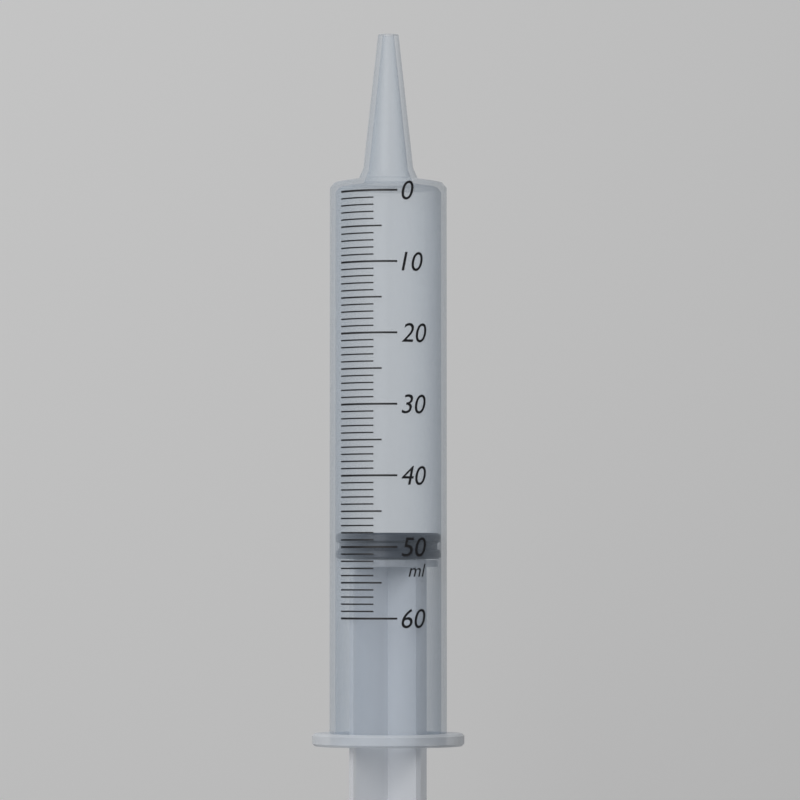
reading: 48 ml
